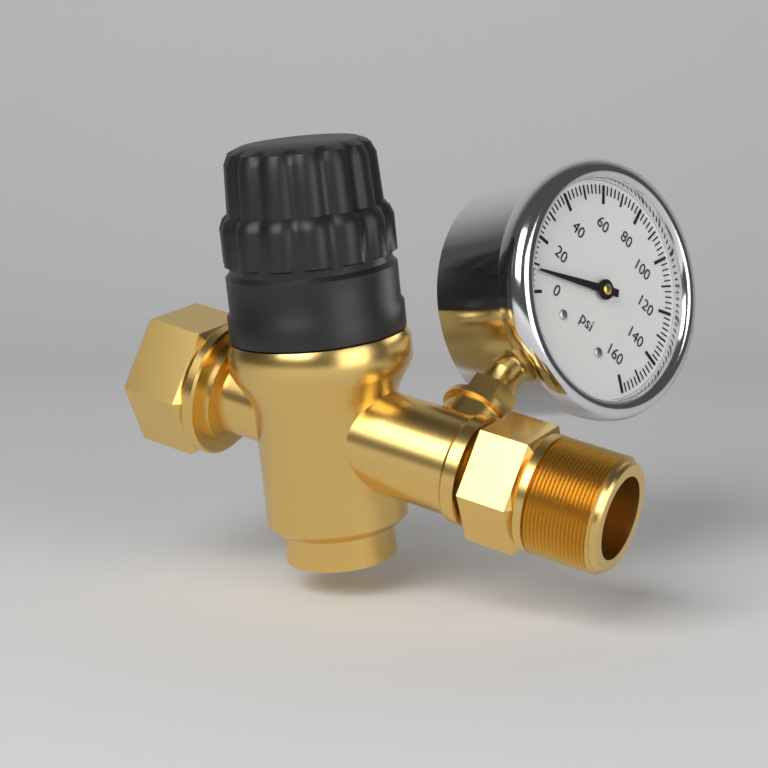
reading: 8 psi
